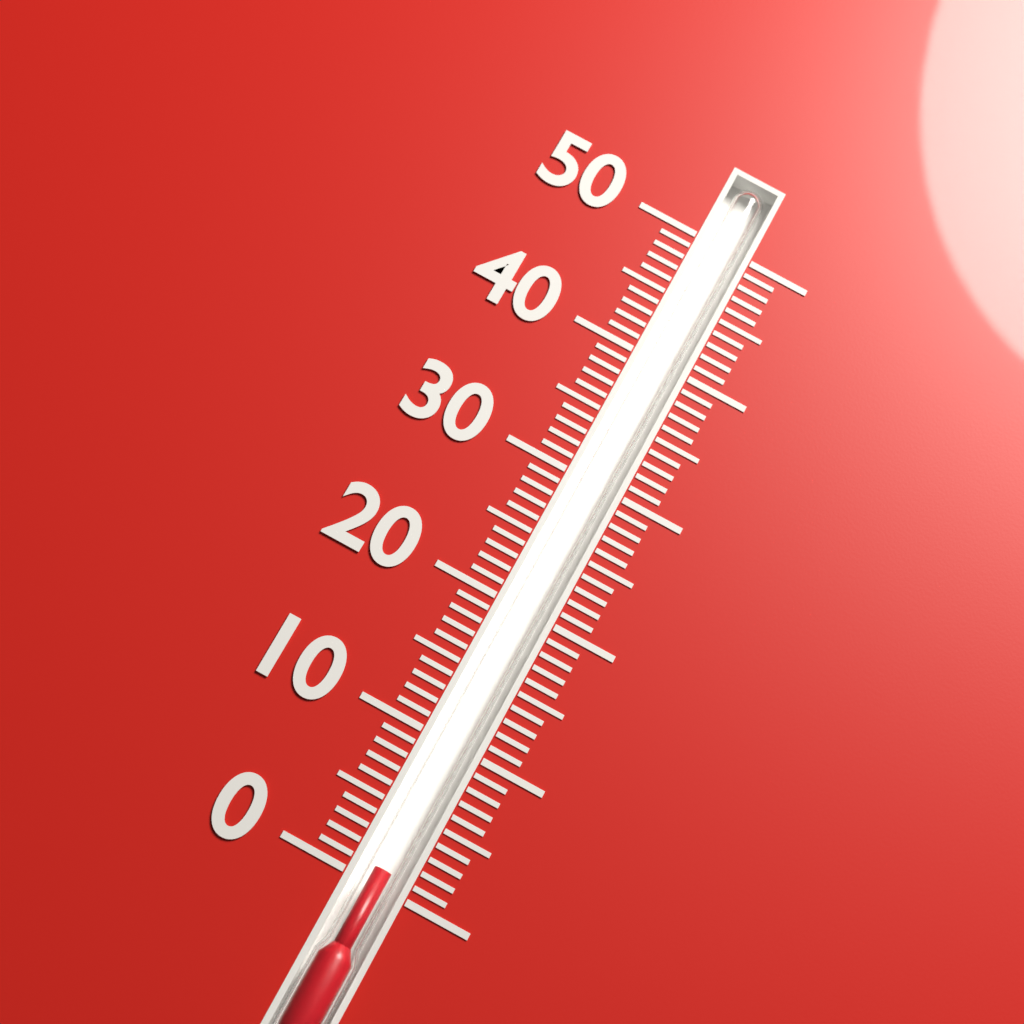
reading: 1 (no unit)
